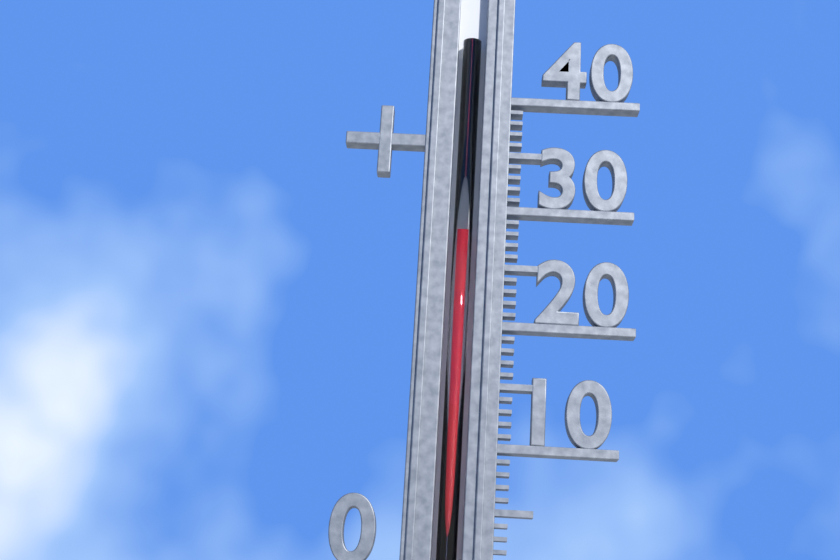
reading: 28 (no unit)
